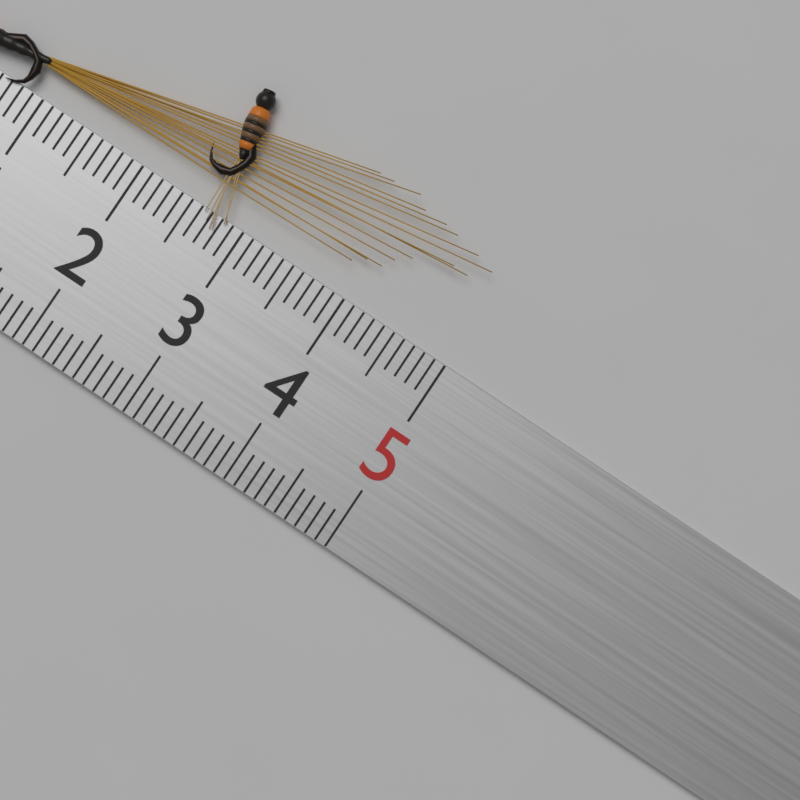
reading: 4.9 cm
